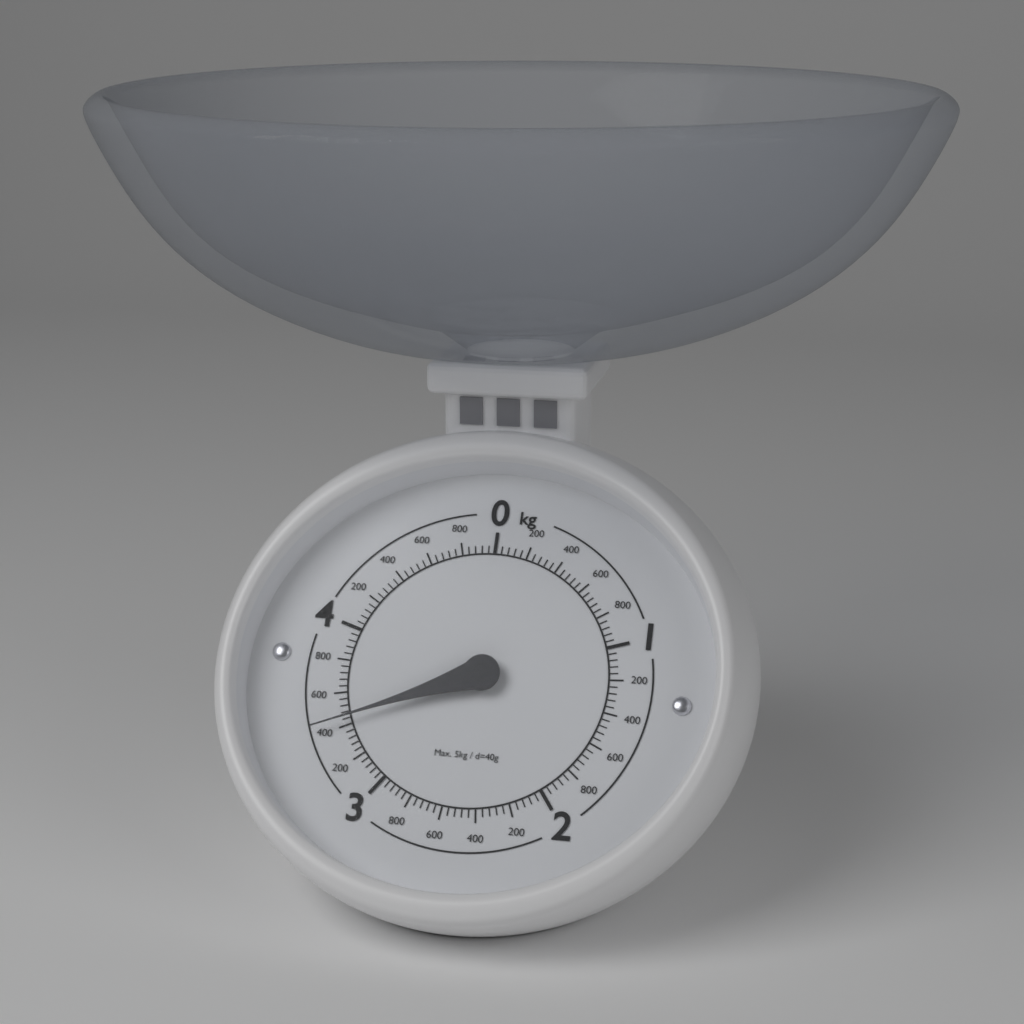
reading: 3.44 kg
